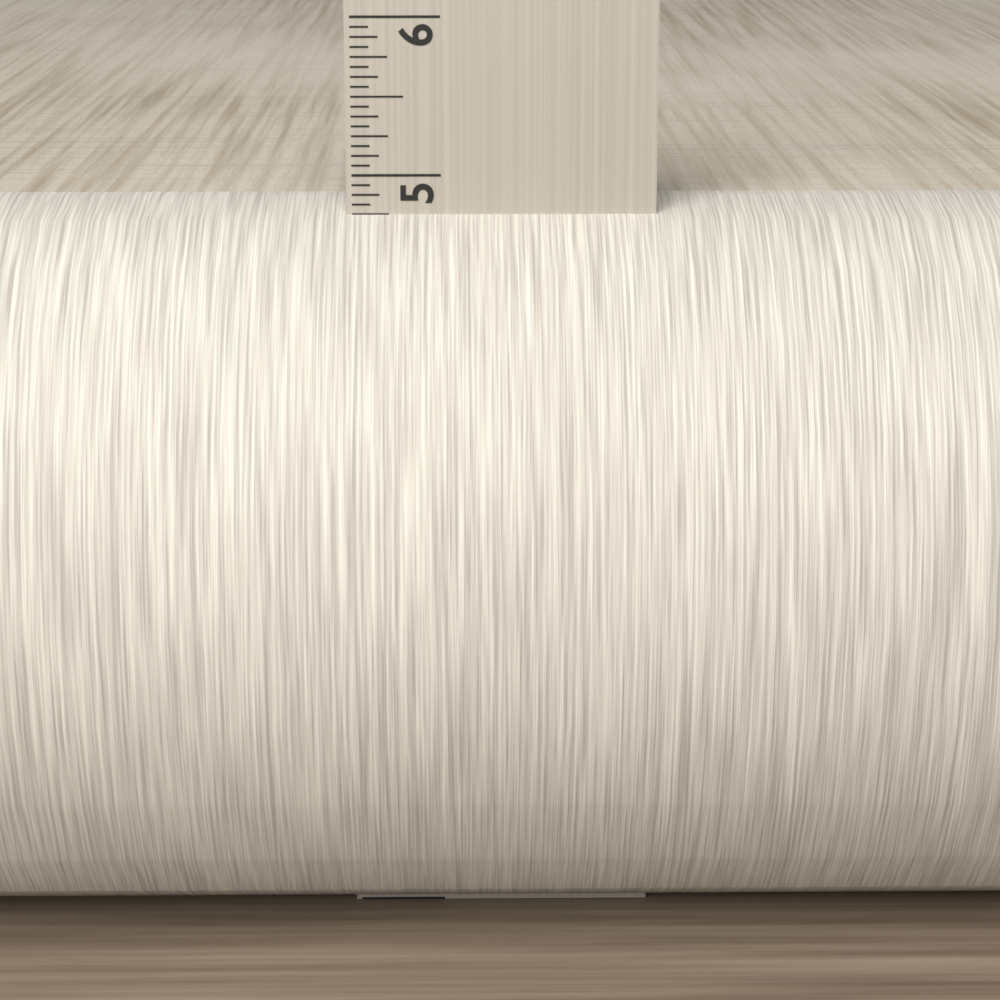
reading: 4.8125 in
